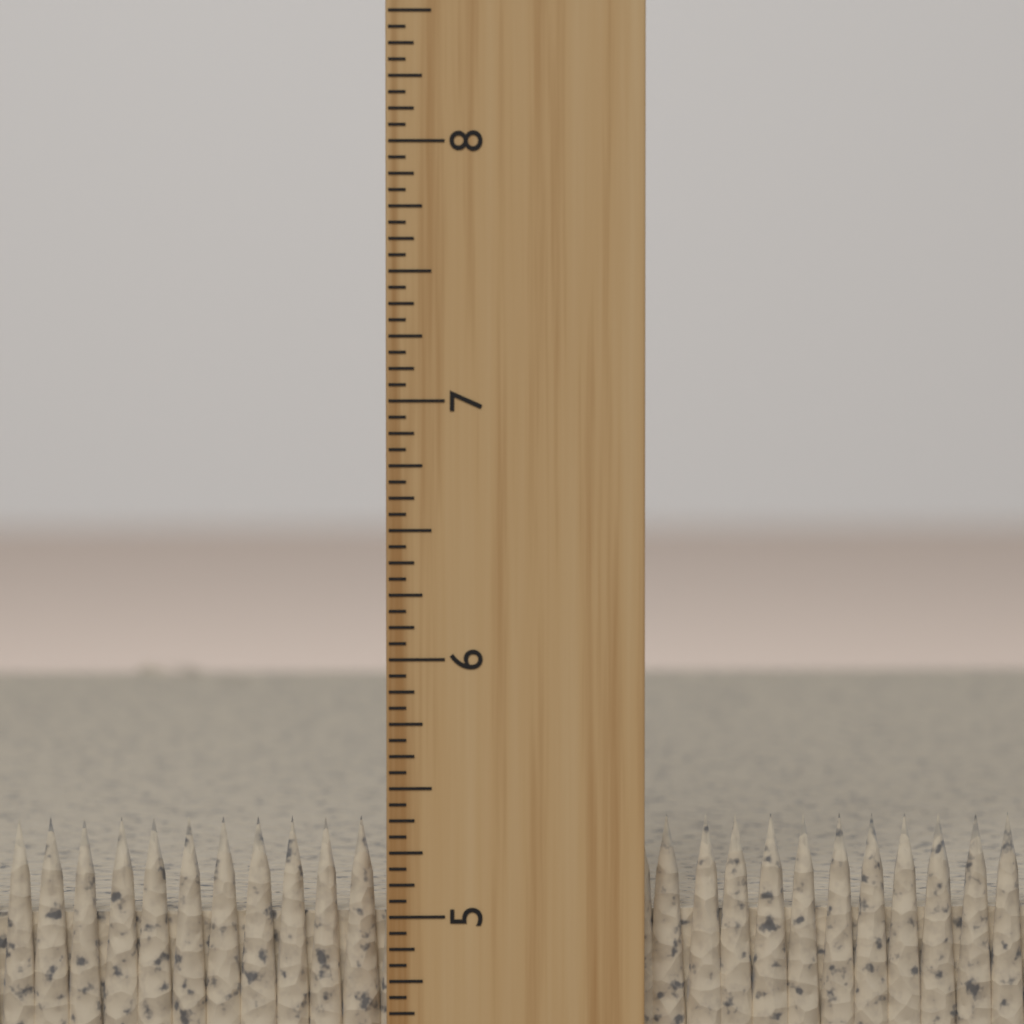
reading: 5.3750 inch
